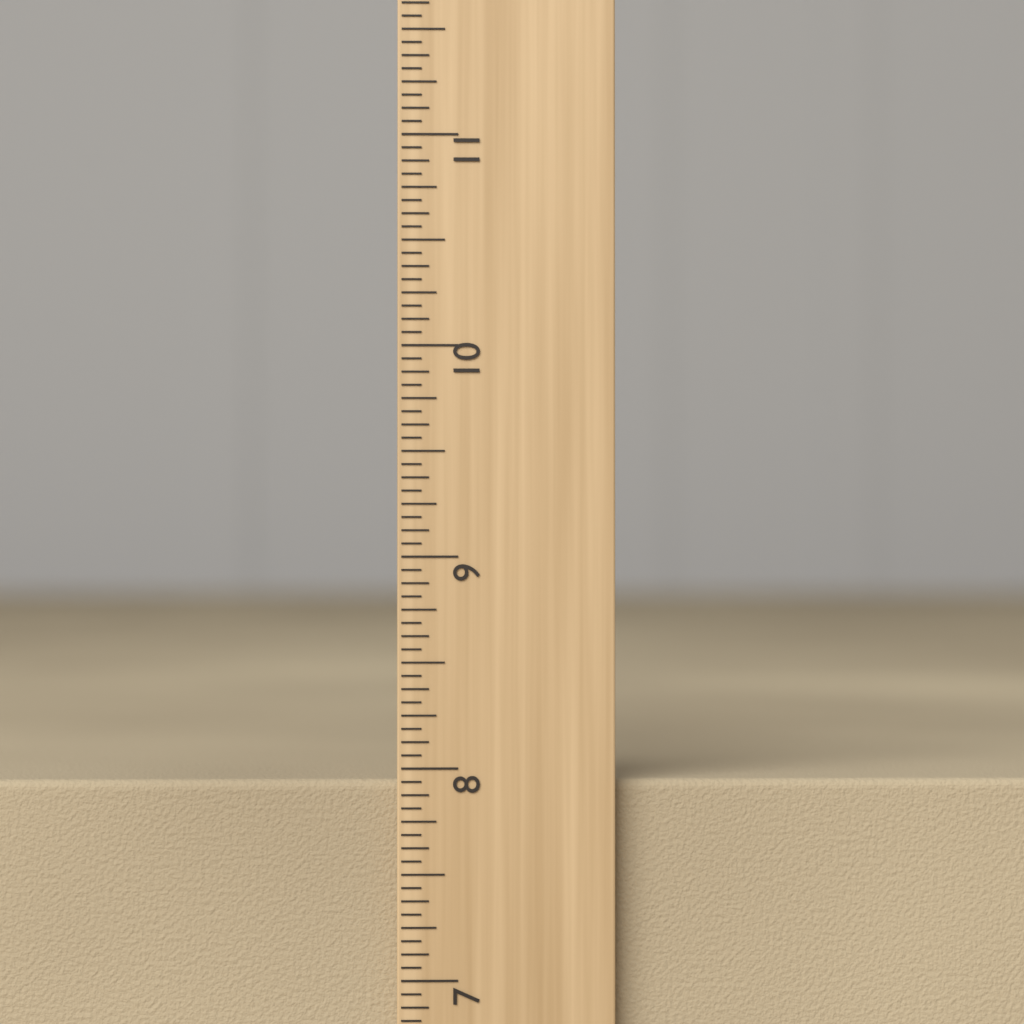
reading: 7.9375 inch
